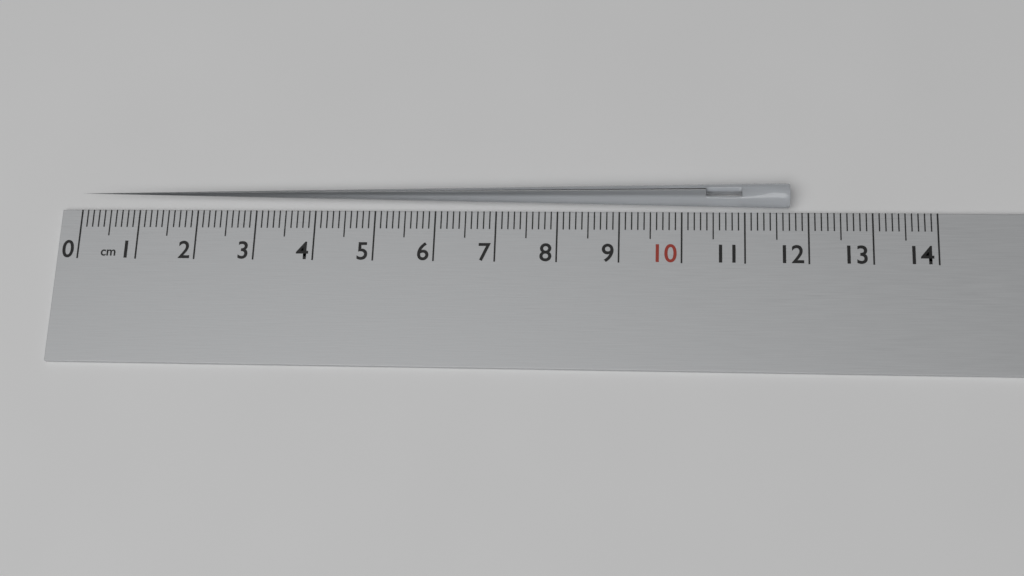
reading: 11.7 cm
